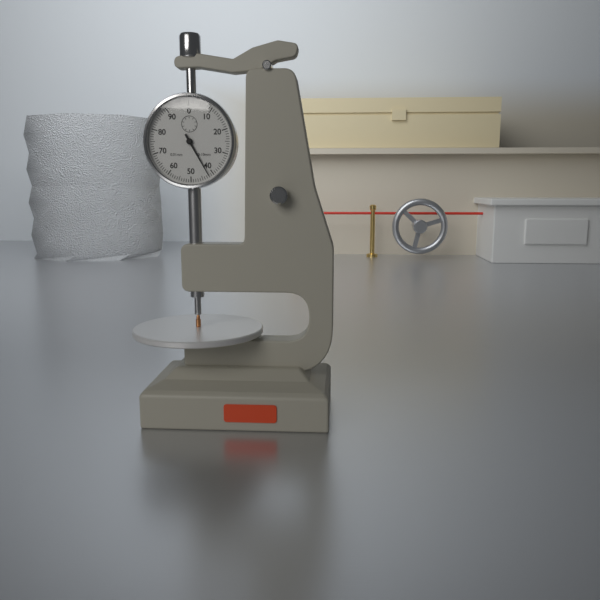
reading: 0.42 mm
